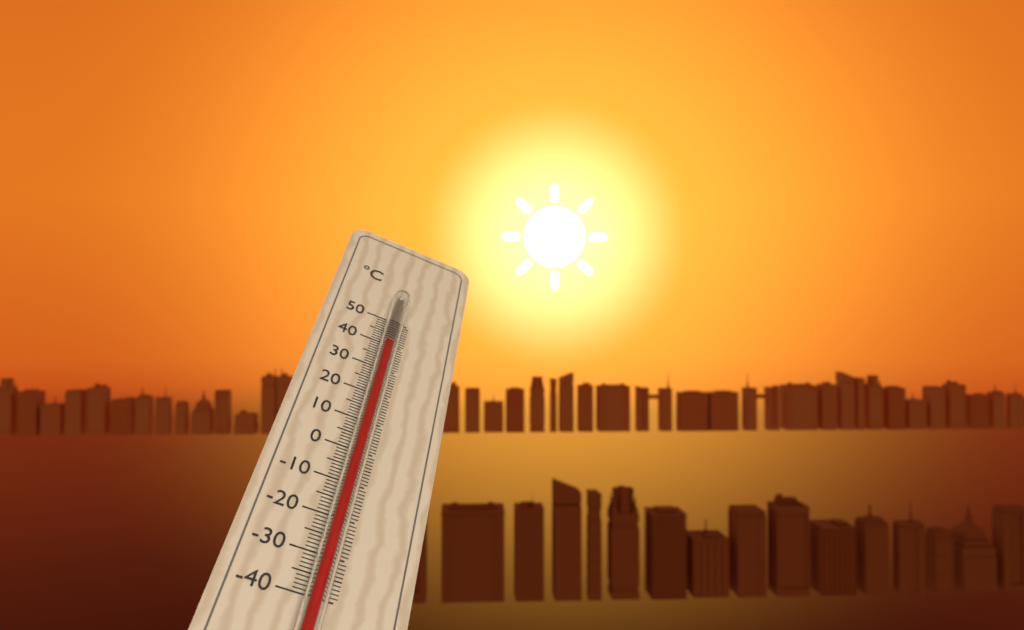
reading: 37 °C
